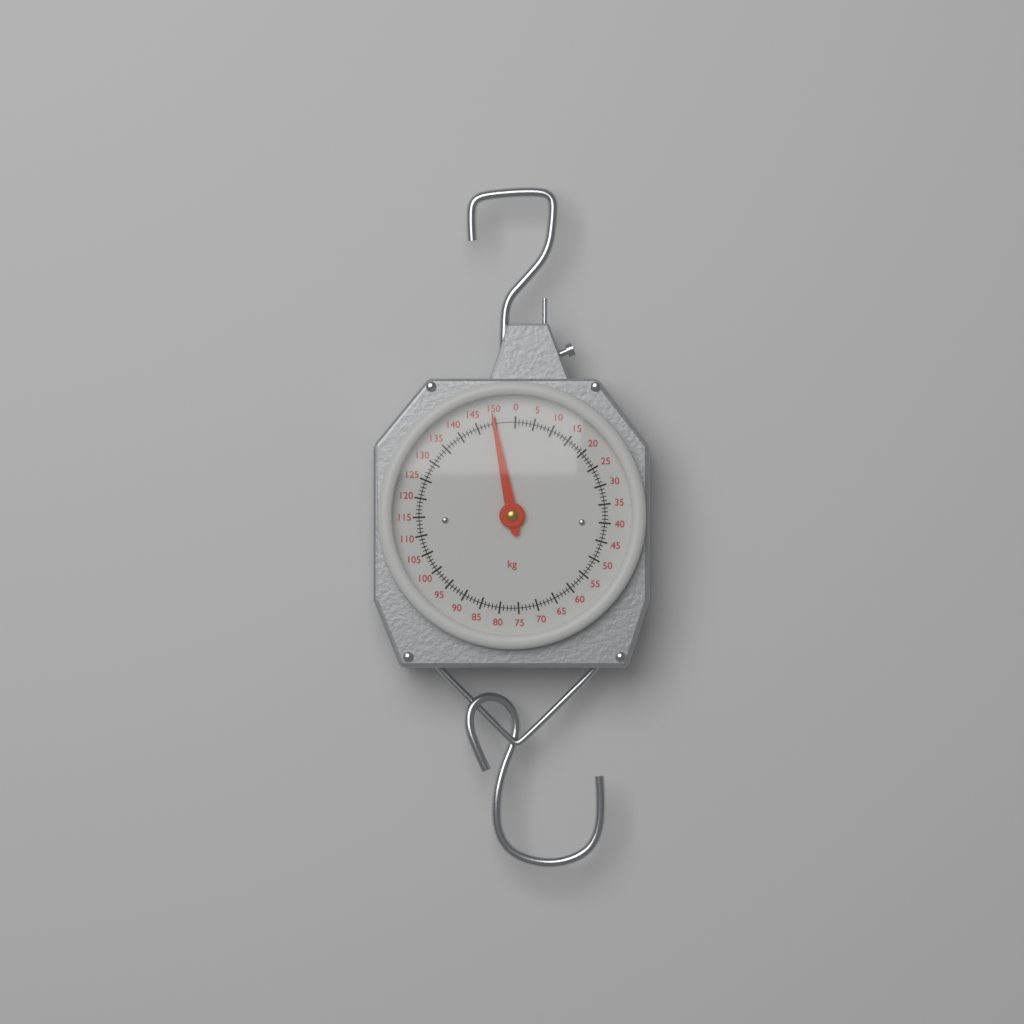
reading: 149.5 kg
